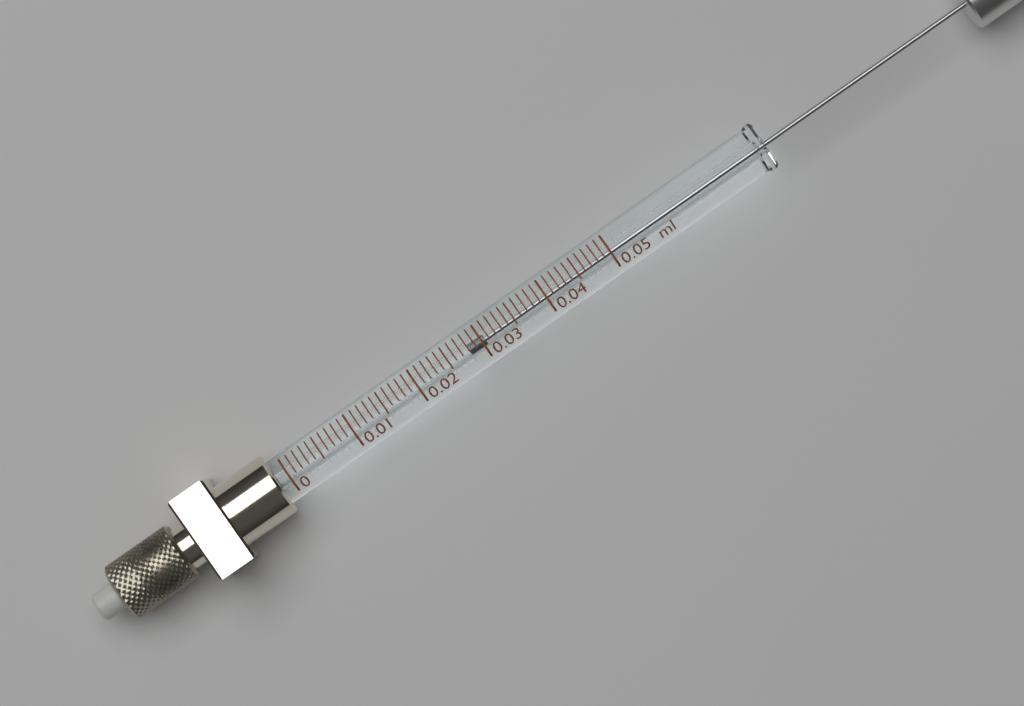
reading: 0.028 ml
